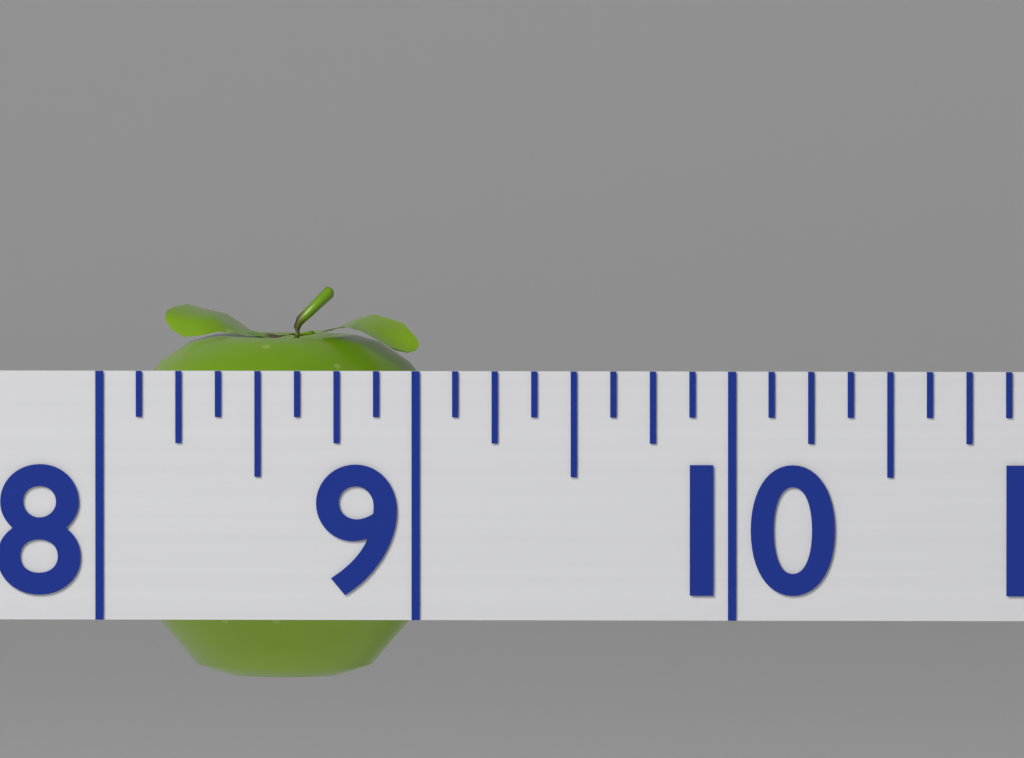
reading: 9.125 (no unit)
